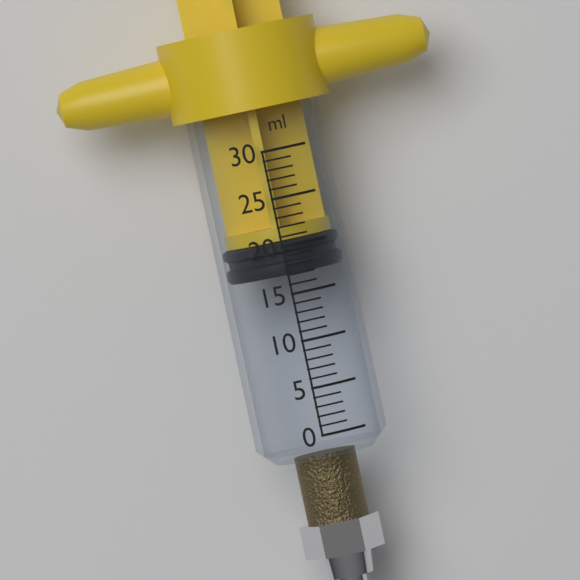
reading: 17 ml
